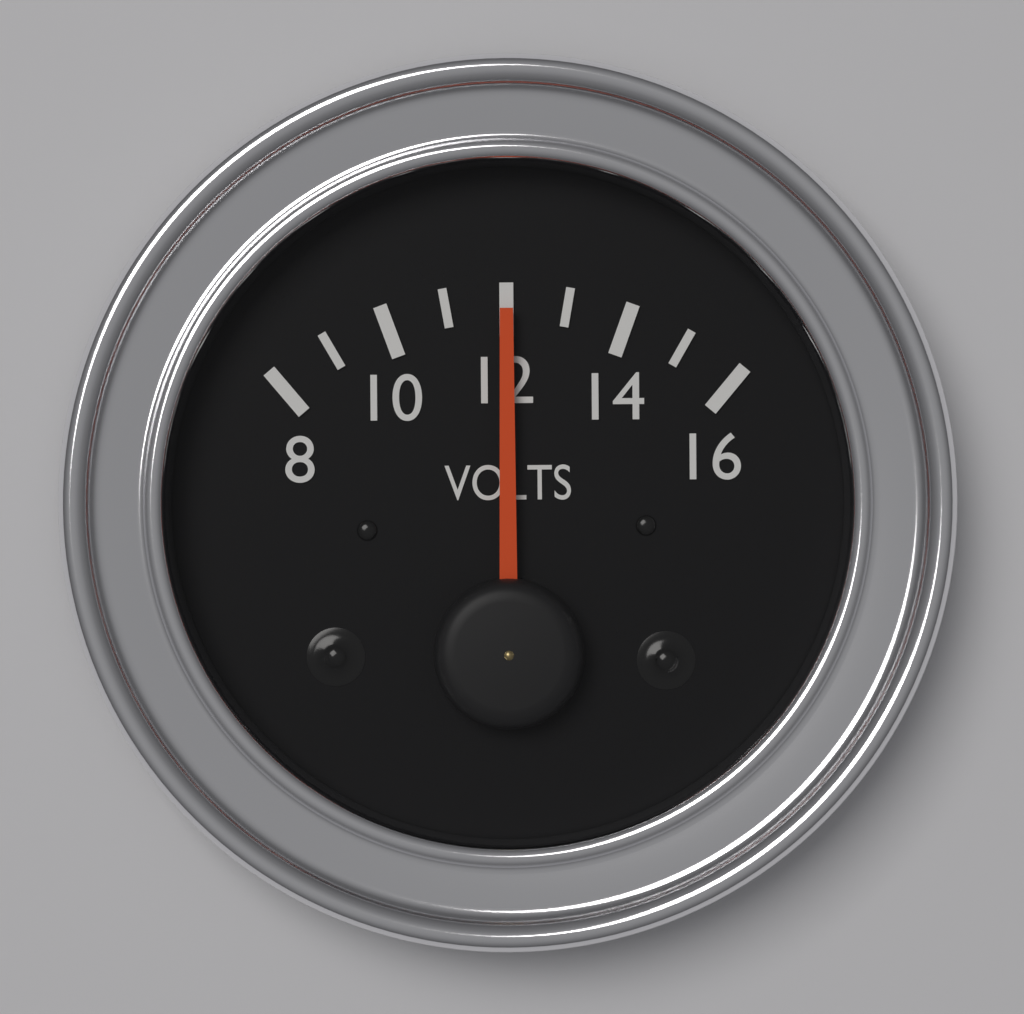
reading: 12 V
